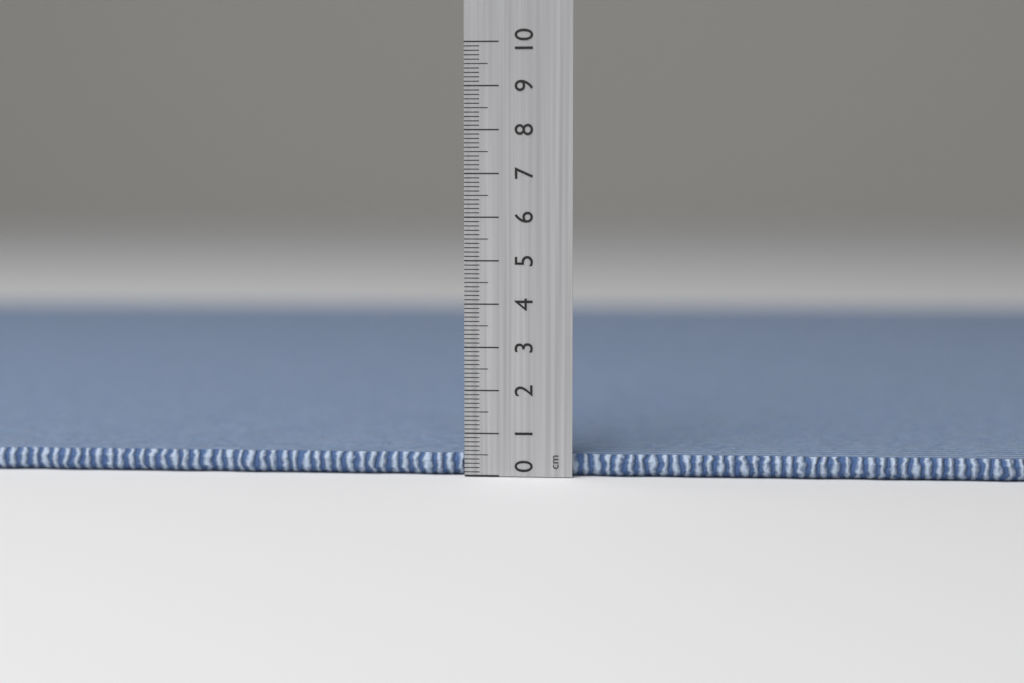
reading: 0.5 cm
